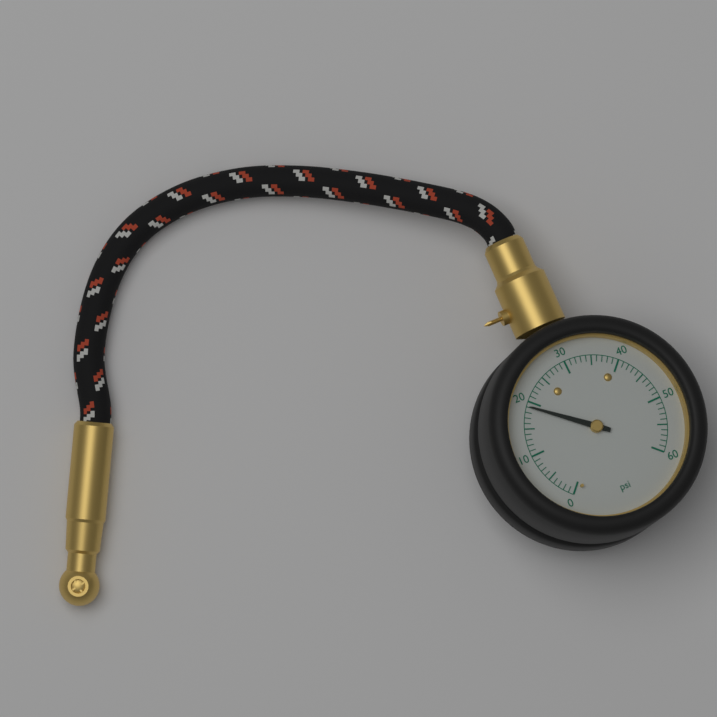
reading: 19 psi
